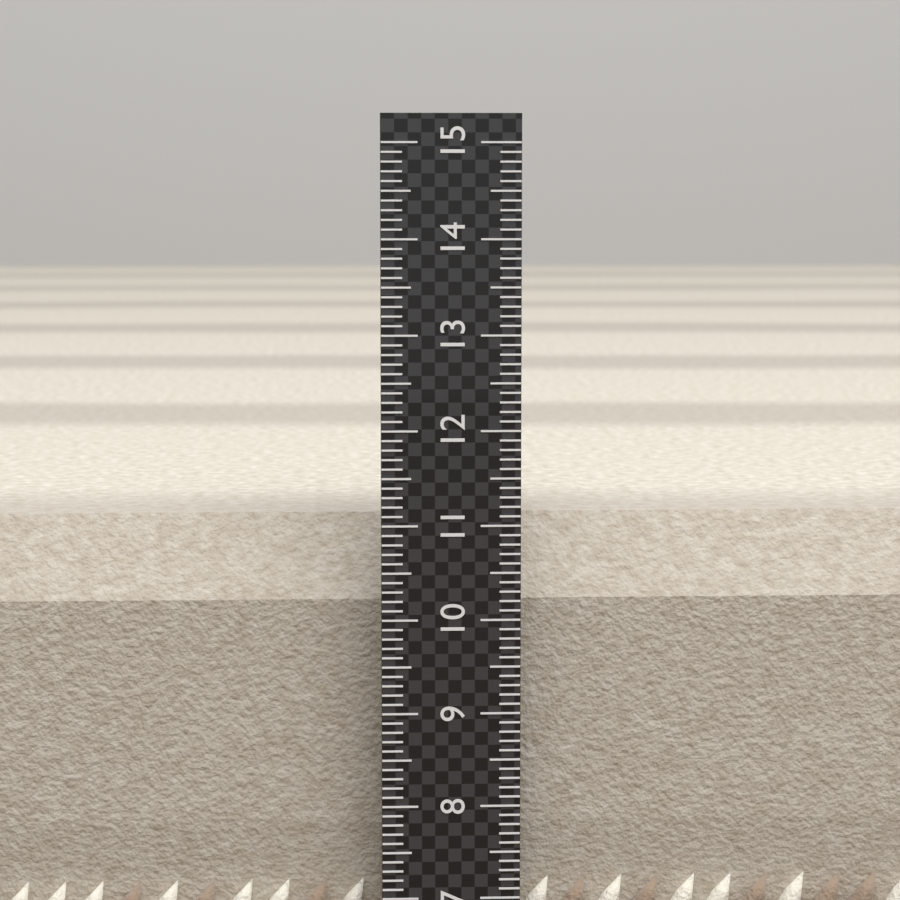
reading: 11.0 (no unit)
